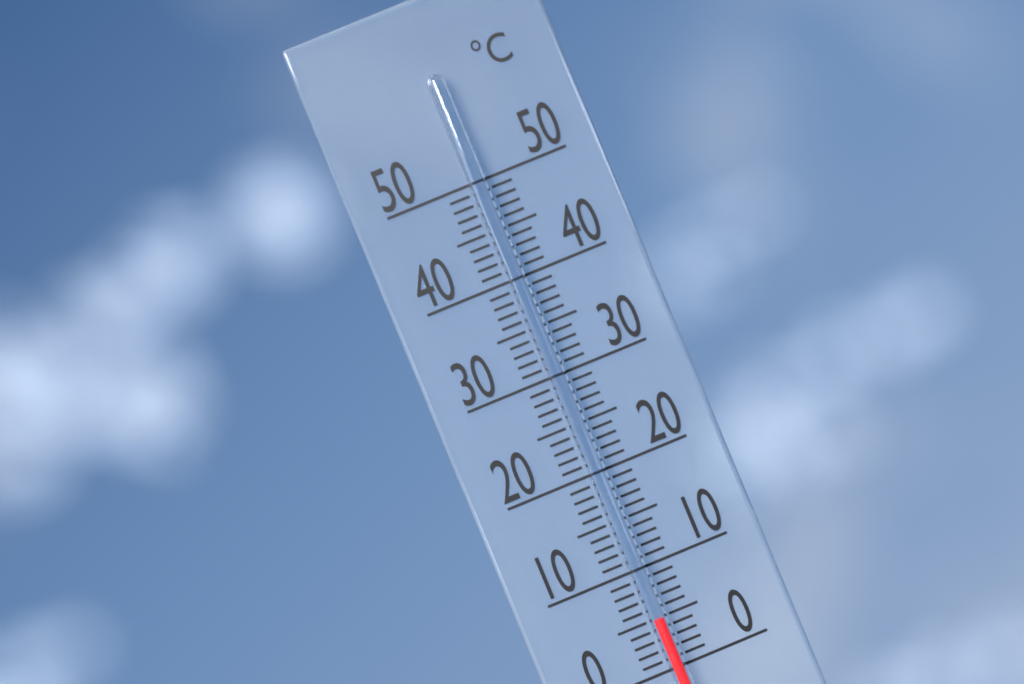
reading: 5 °C
